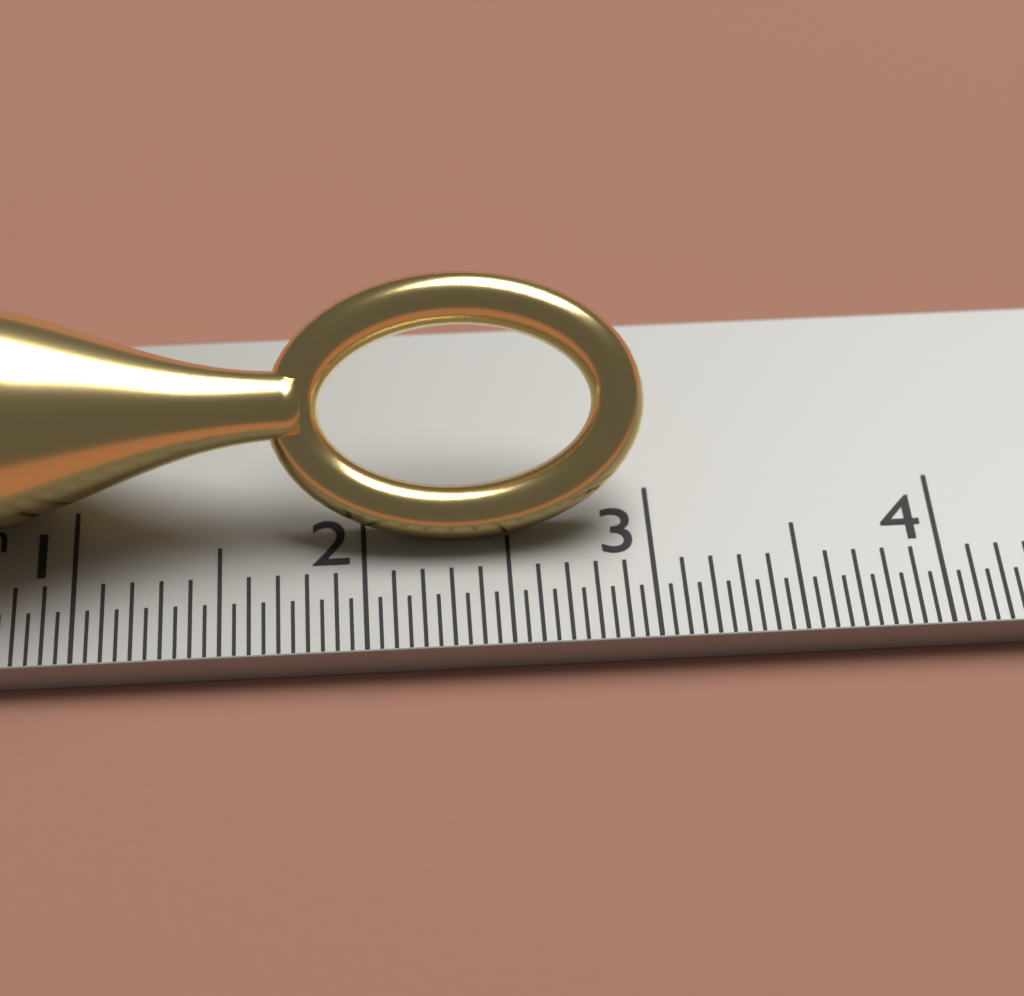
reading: 3.00 cm
